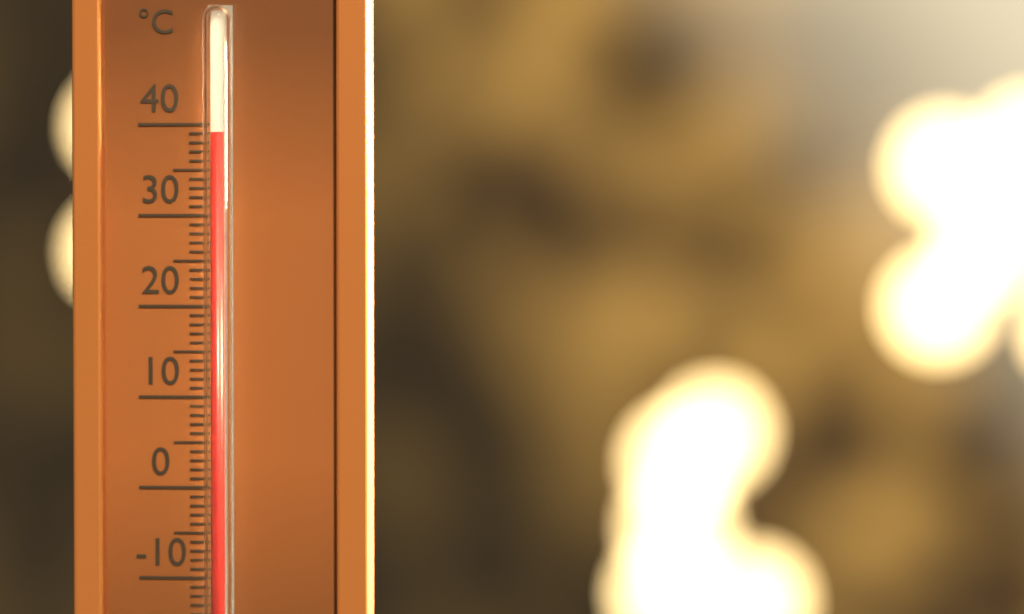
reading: 39 °C
